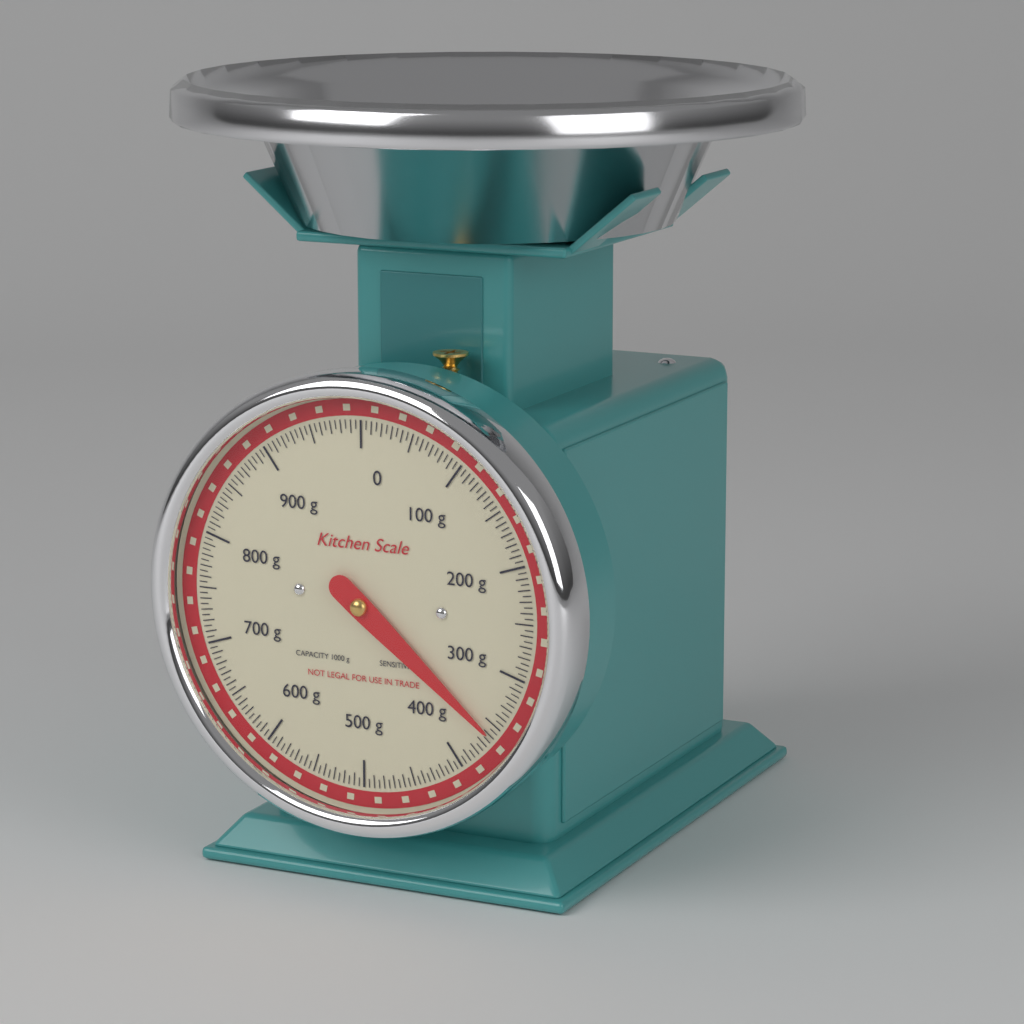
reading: 360 g
